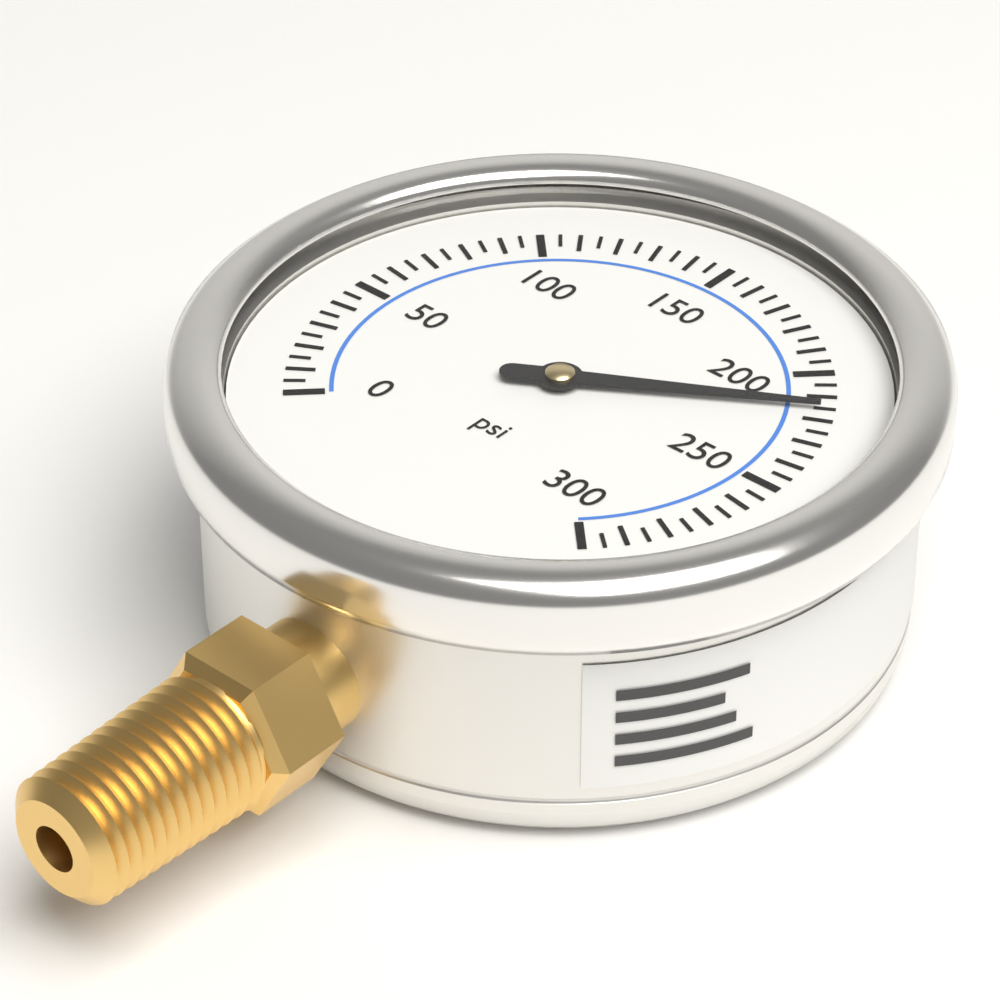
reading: 215 psi
